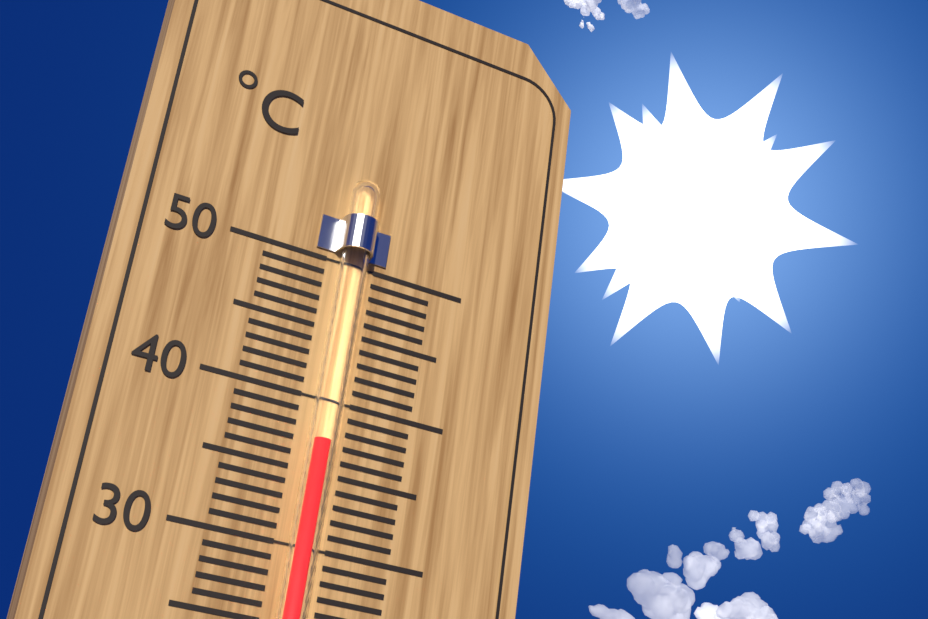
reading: 37 °C
